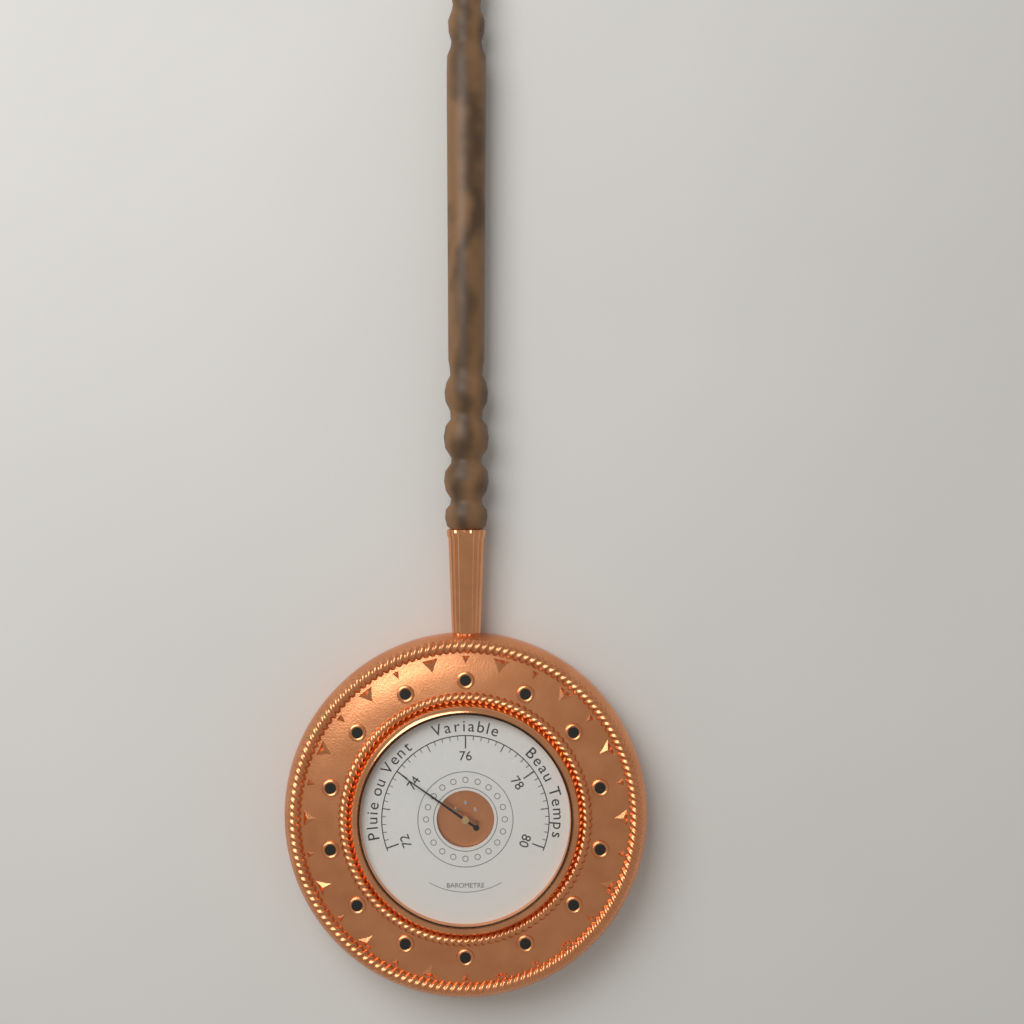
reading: 74.0 (no unit)
